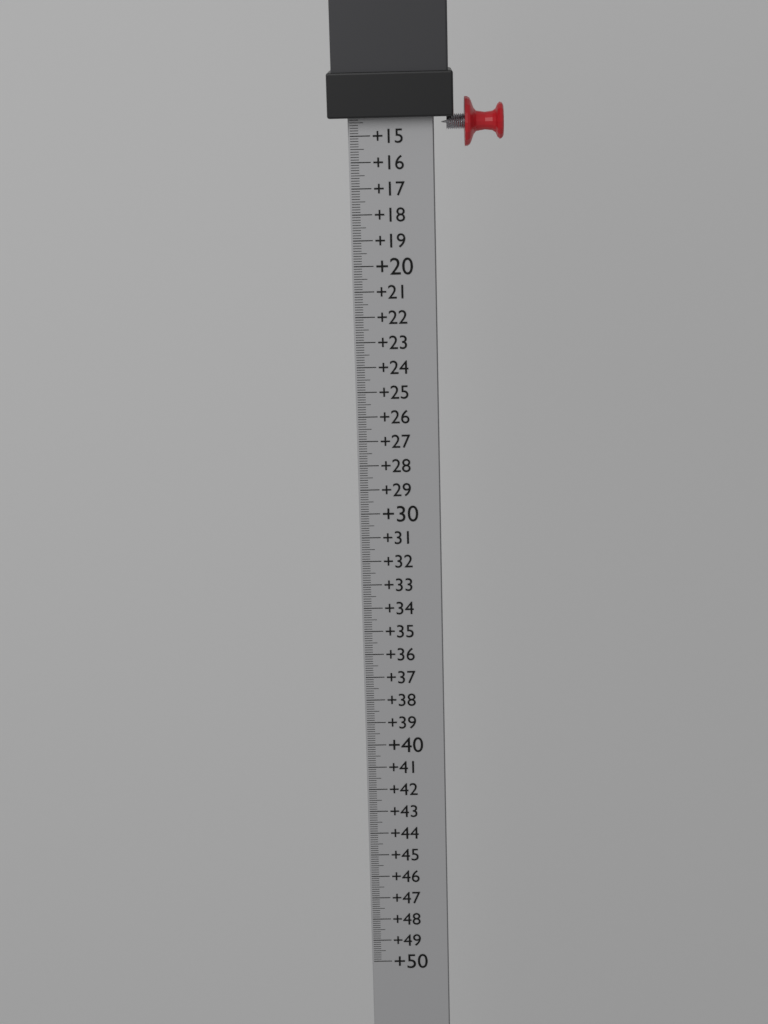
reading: 14.3 (no unit)
